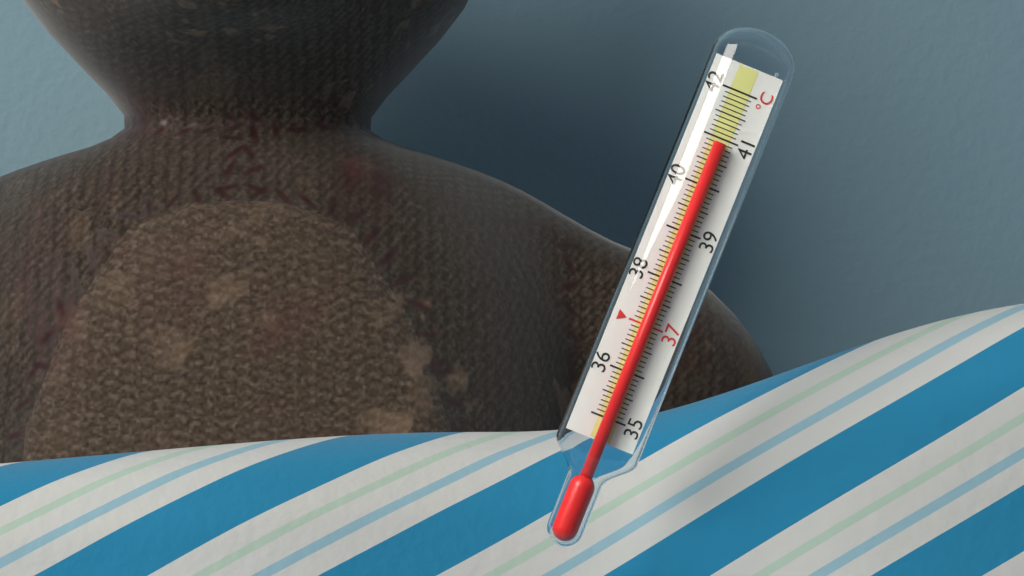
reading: 40.9 °C
